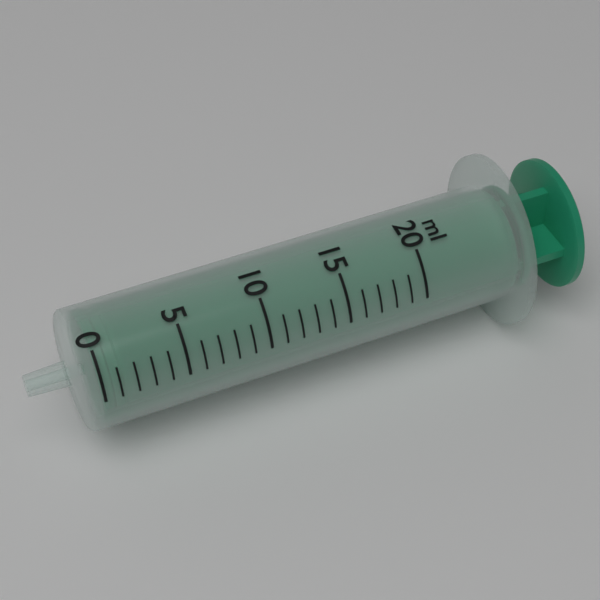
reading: 0 ml
